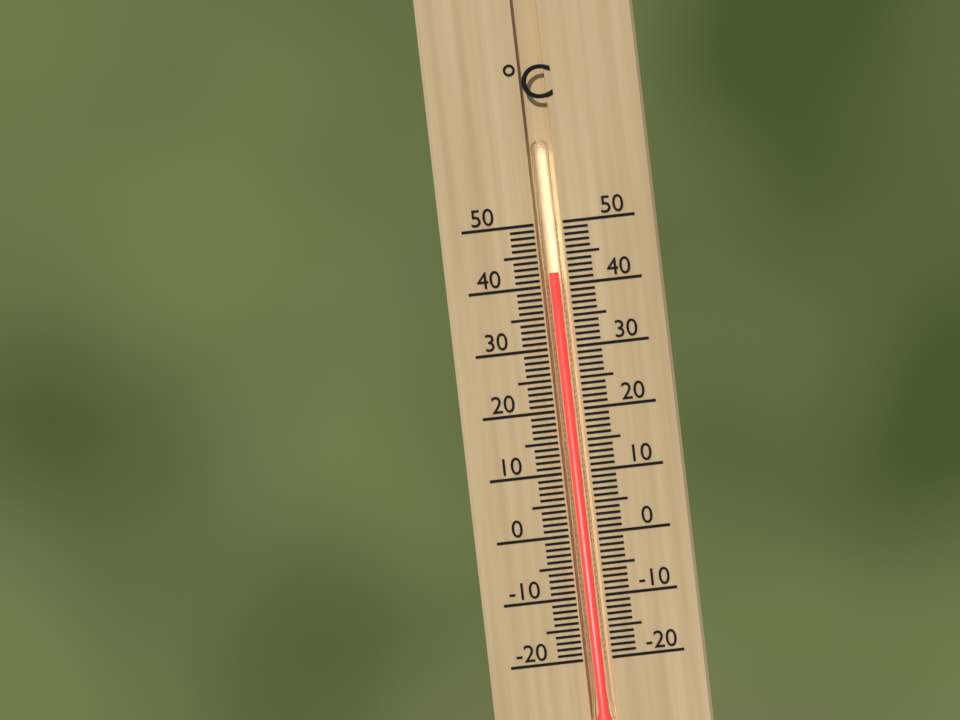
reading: 42 °C
